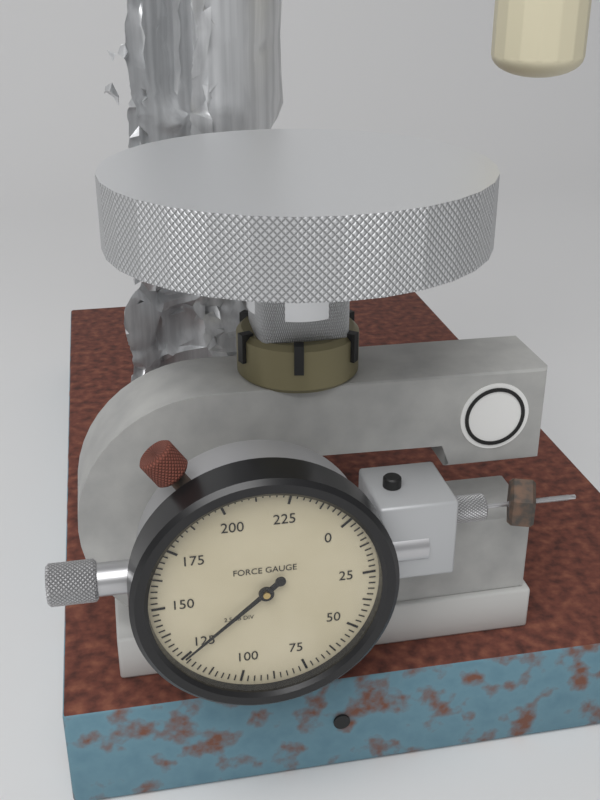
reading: 125.0 lb
